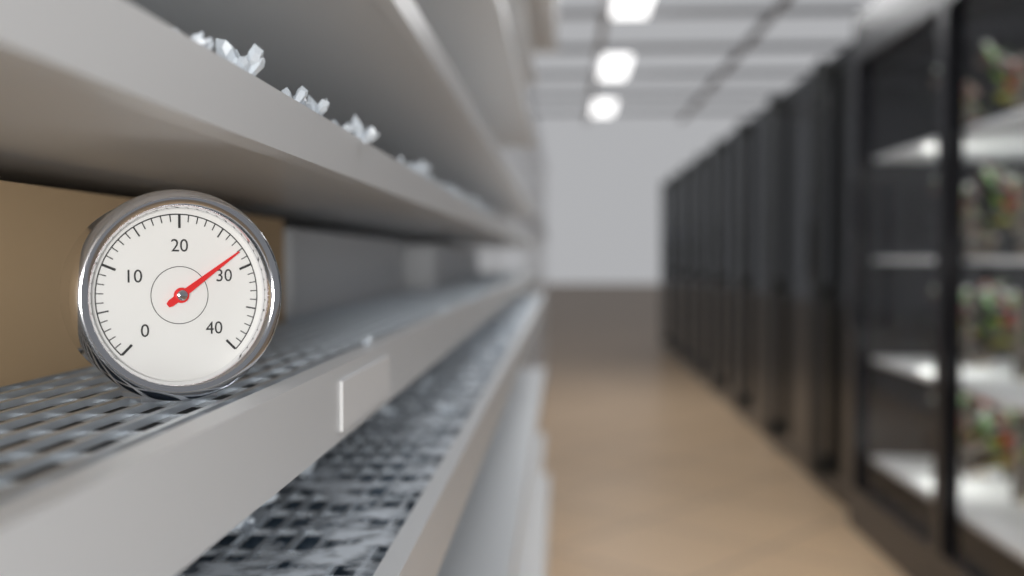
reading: 28 (no unit)
